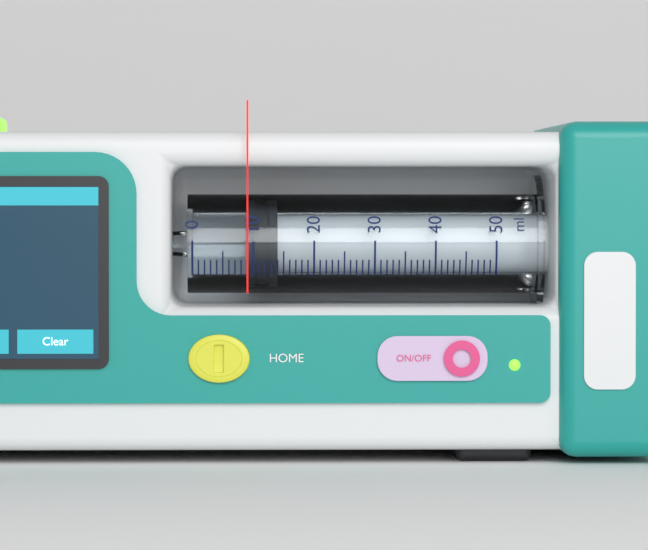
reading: 9 ml
